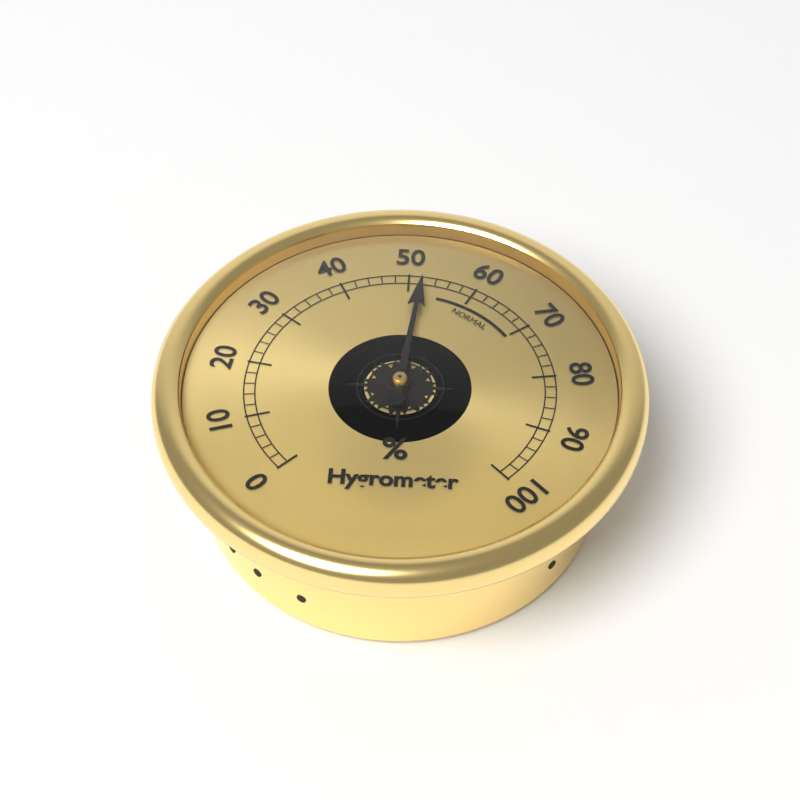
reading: 52 %
